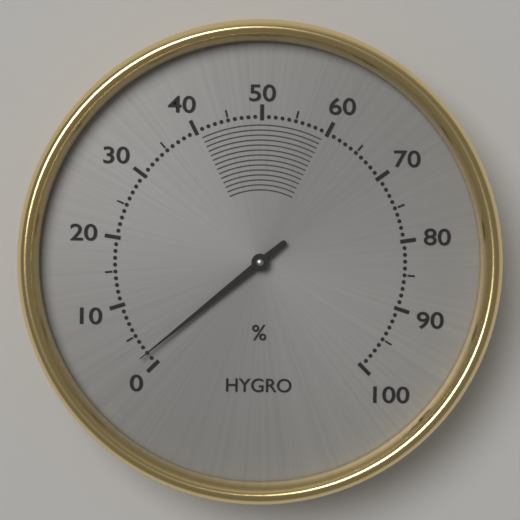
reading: 2 %
